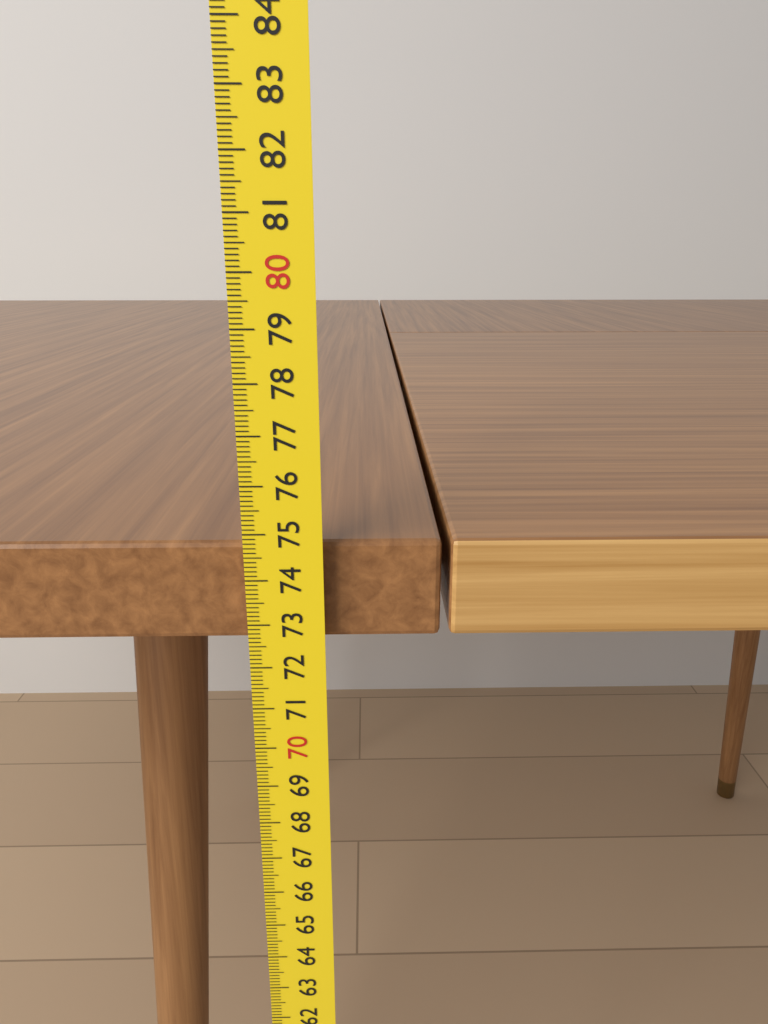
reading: 74.7 cm
